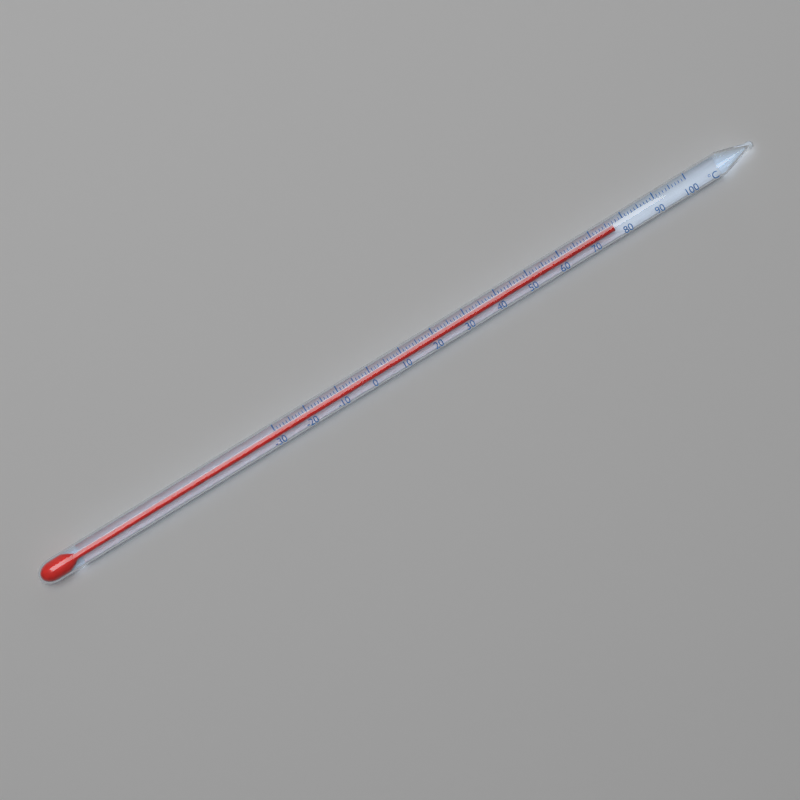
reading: 77 °C
